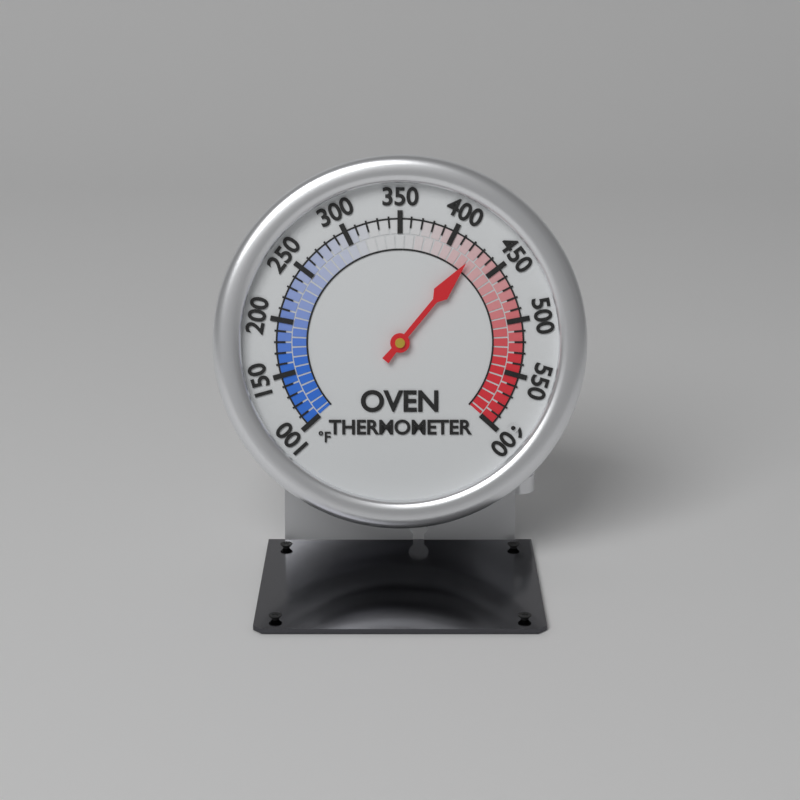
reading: 425 °F
